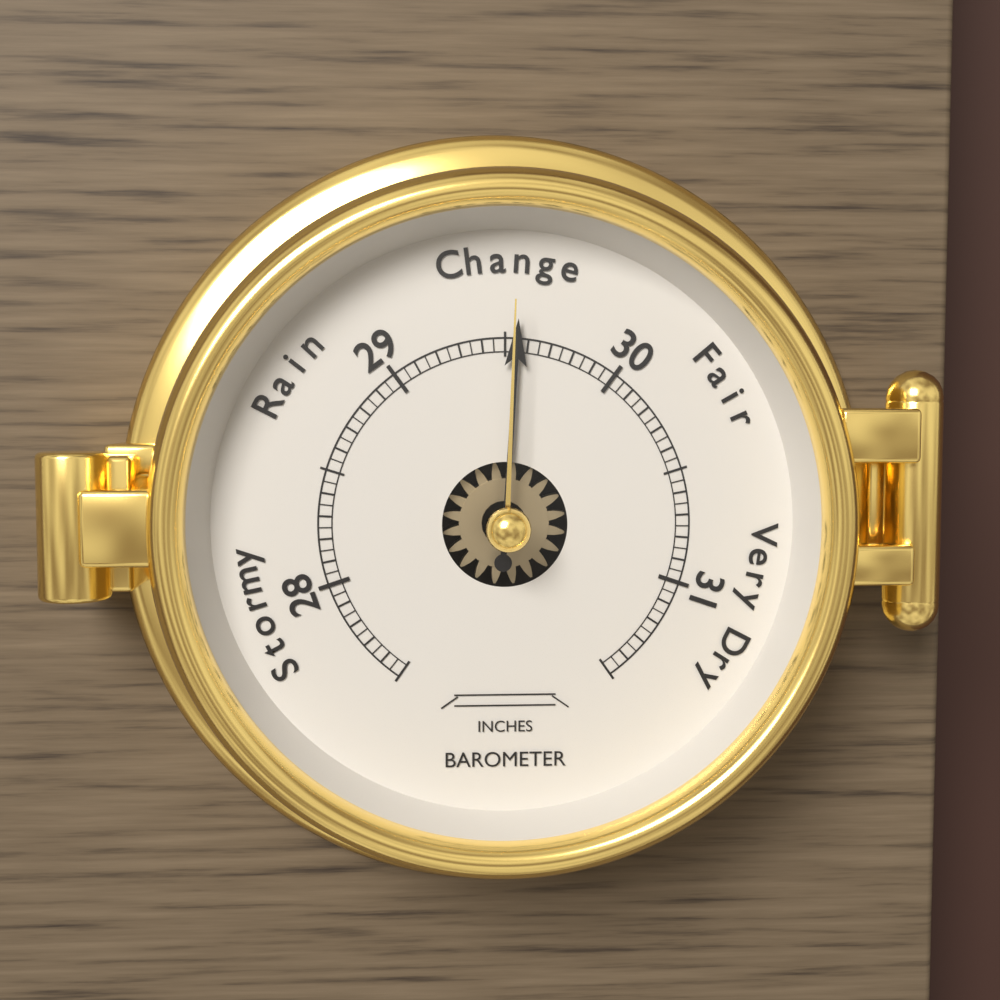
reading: 29.55 inches
